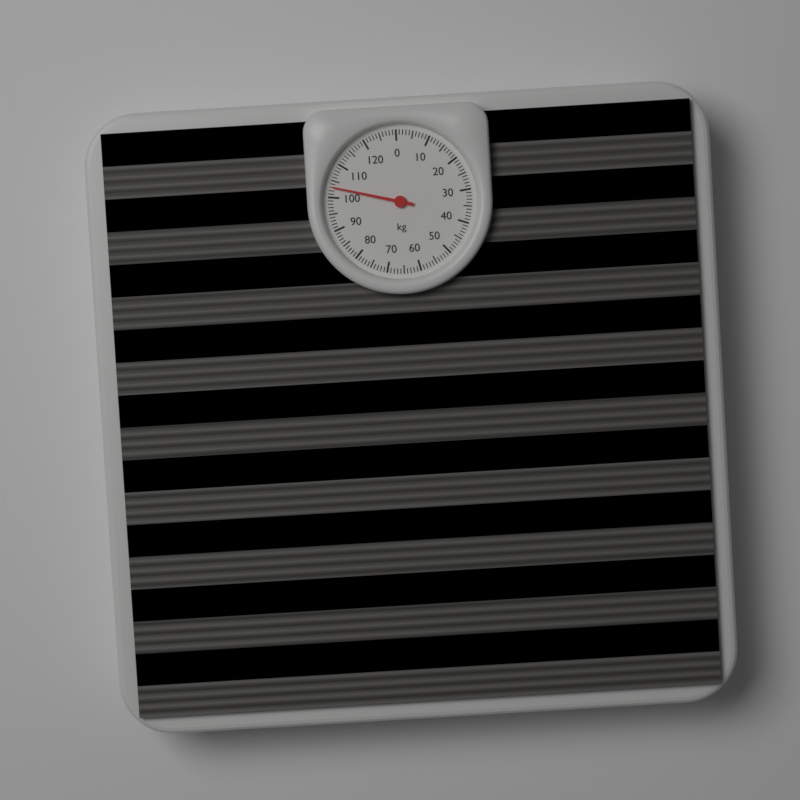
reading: 103 kg
